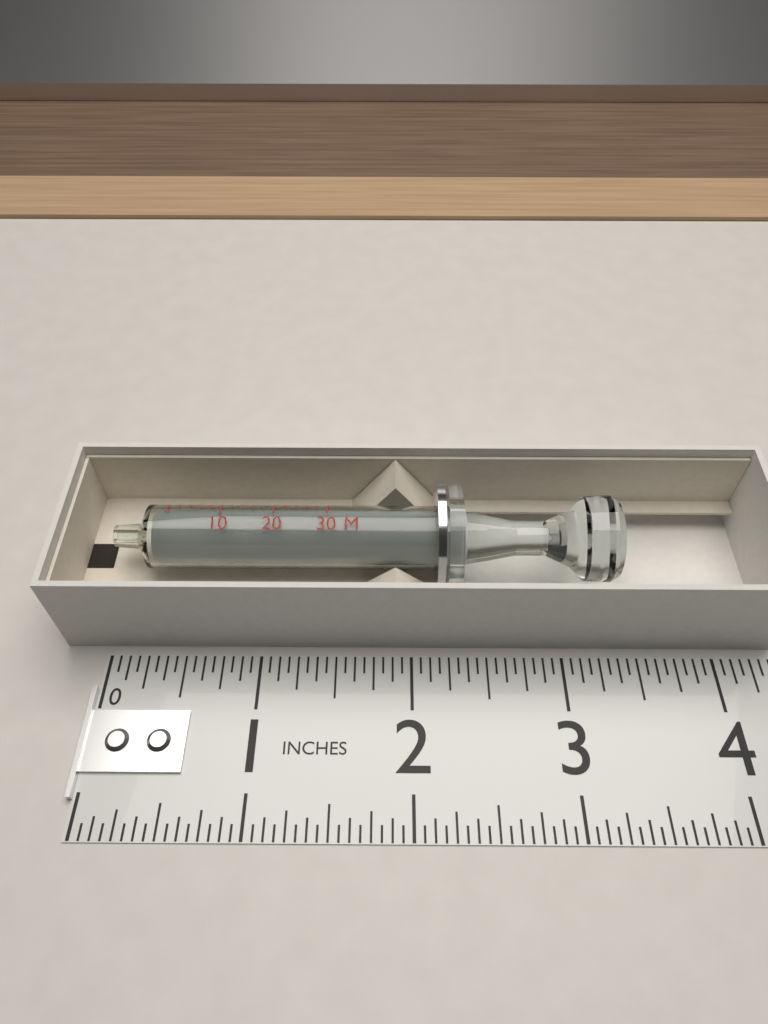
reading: 3.3750 in
